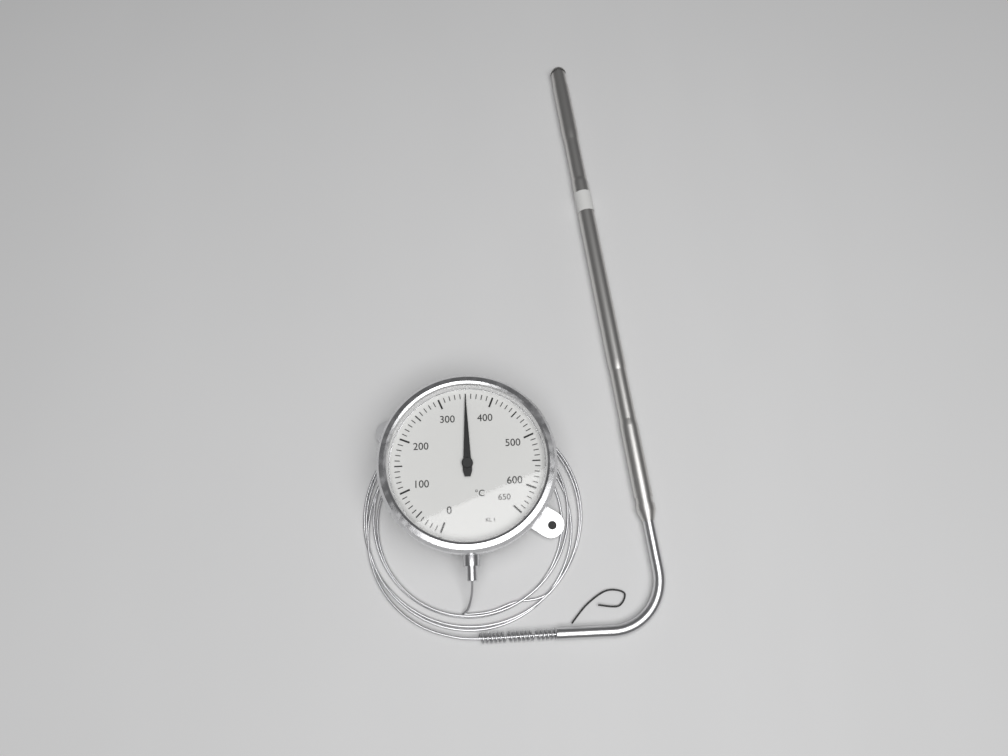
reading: 350 °C
